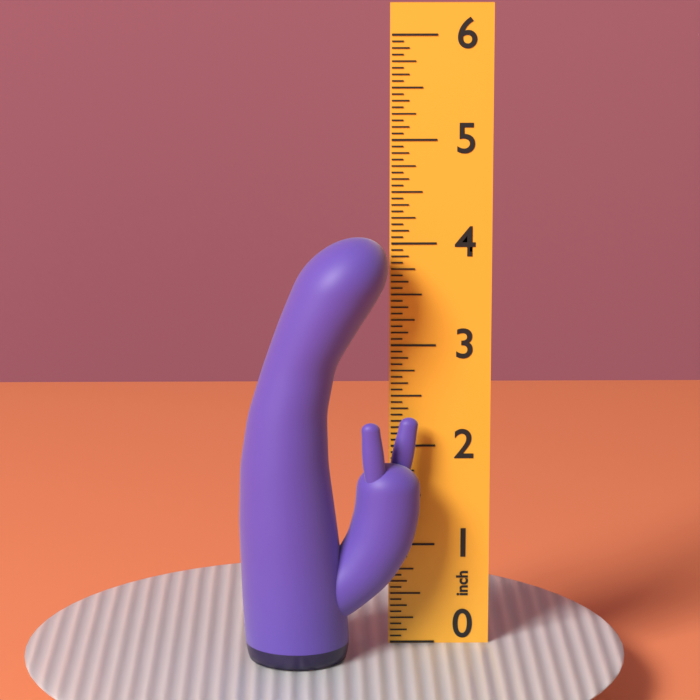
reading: 4.1250 inch
